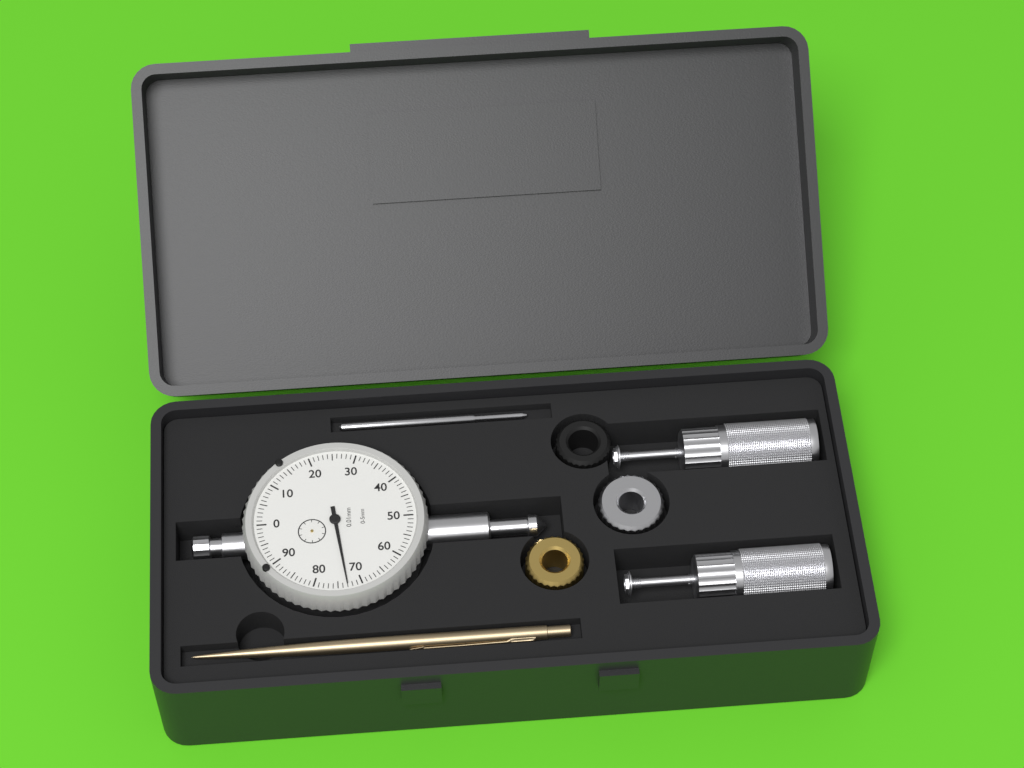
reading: 0.73 mm
